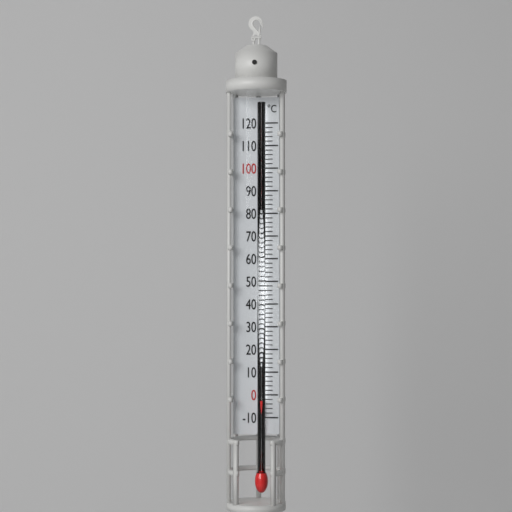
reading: -2 °C
